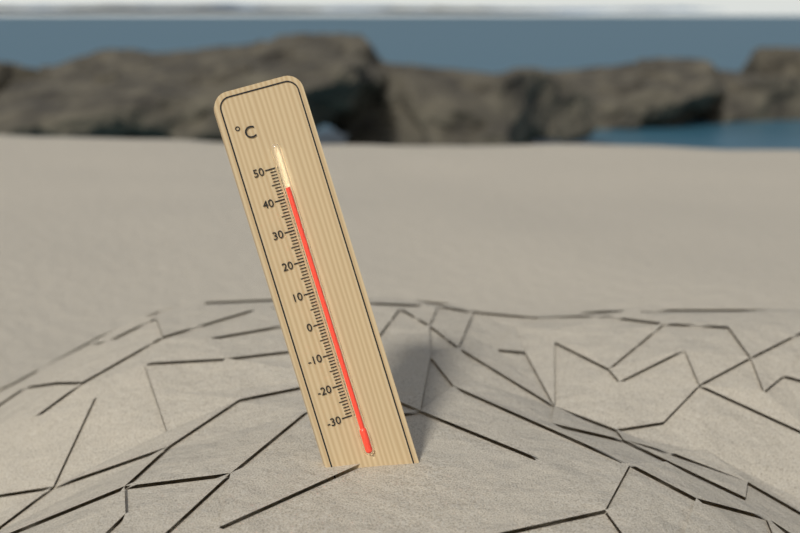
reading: 43 °C
